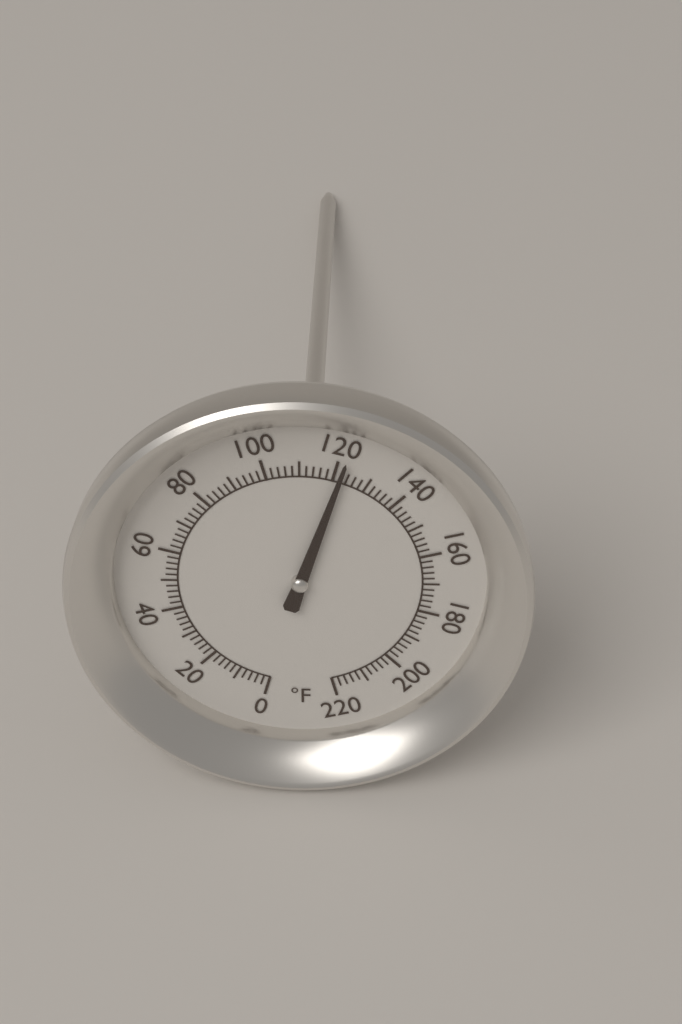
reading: 122 °F
